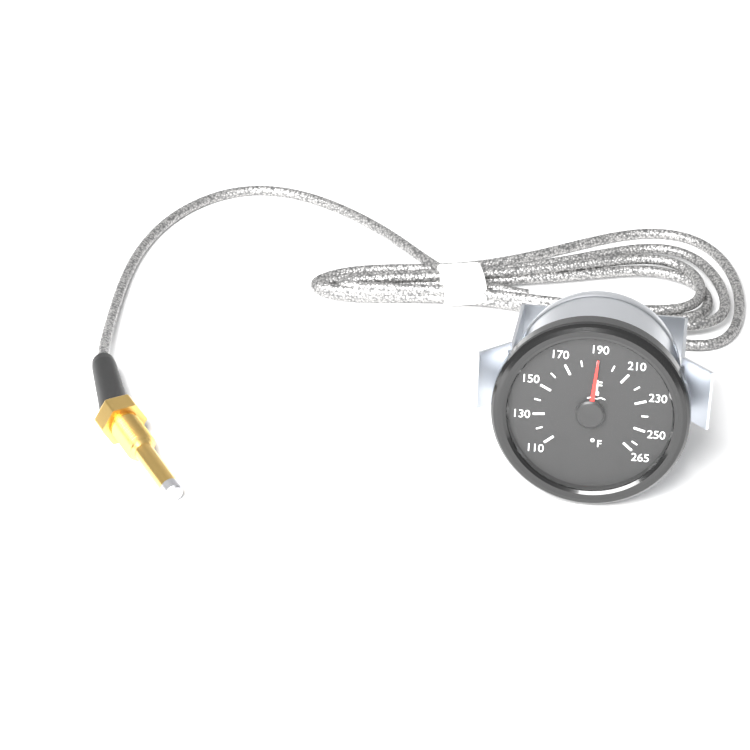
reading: 190 °F
